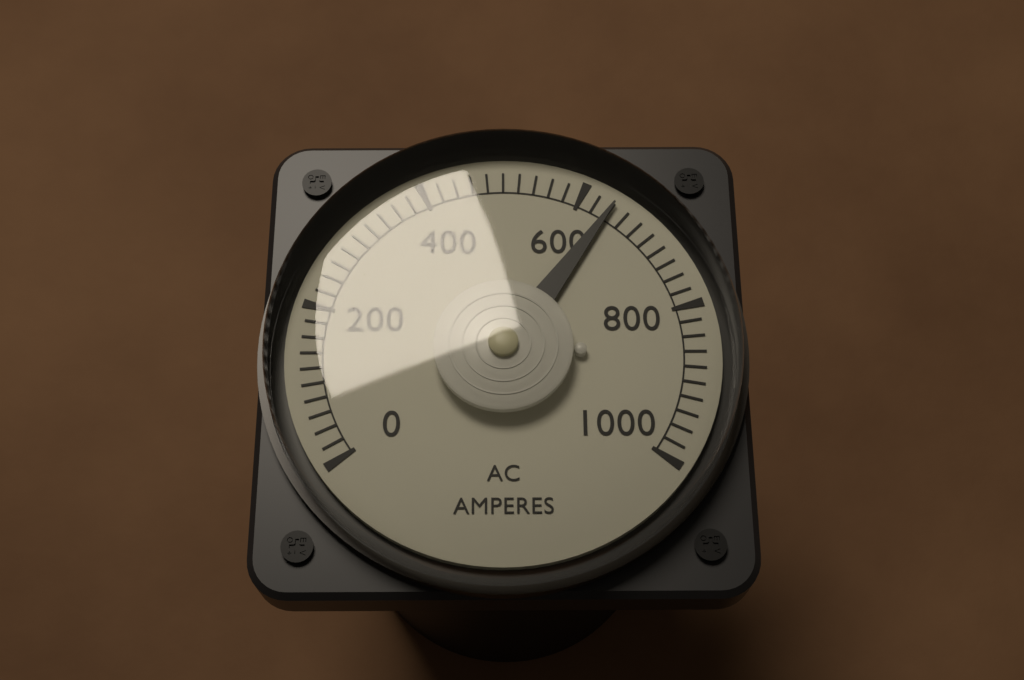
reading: 640 A
